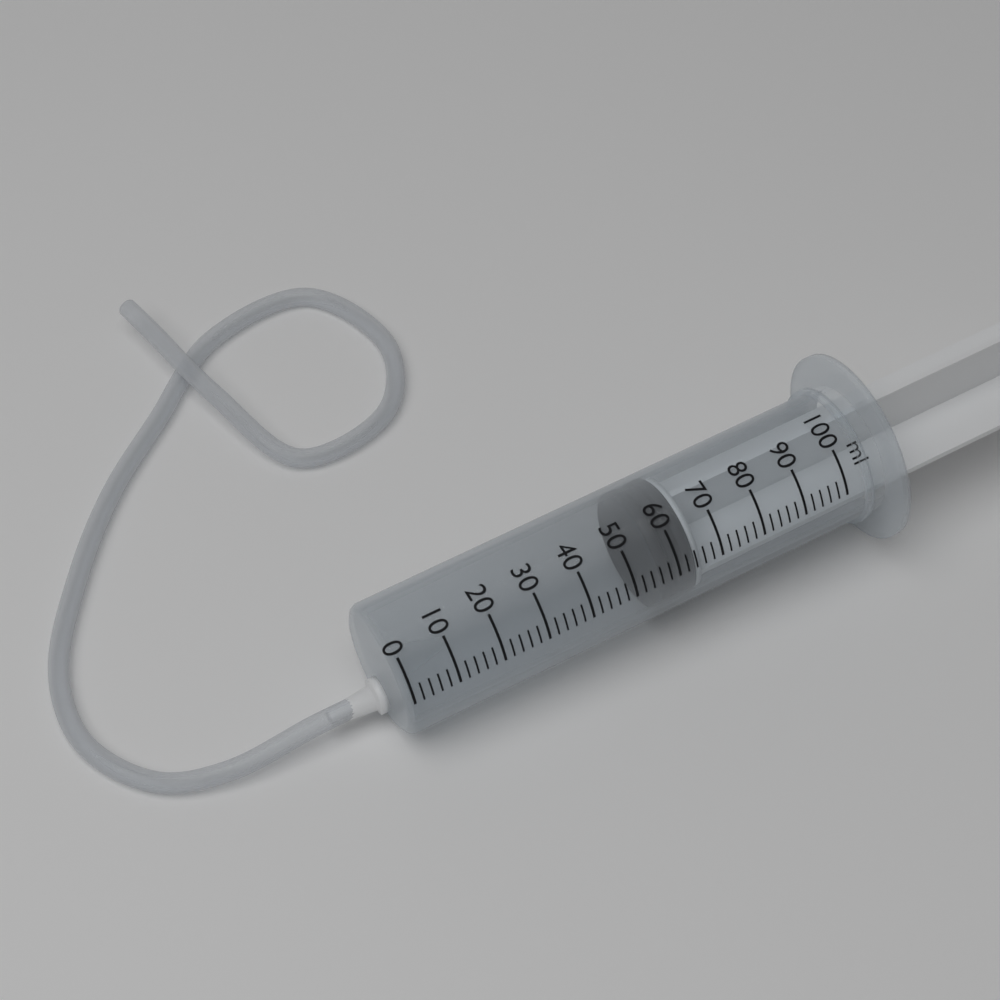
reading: 56 ml
